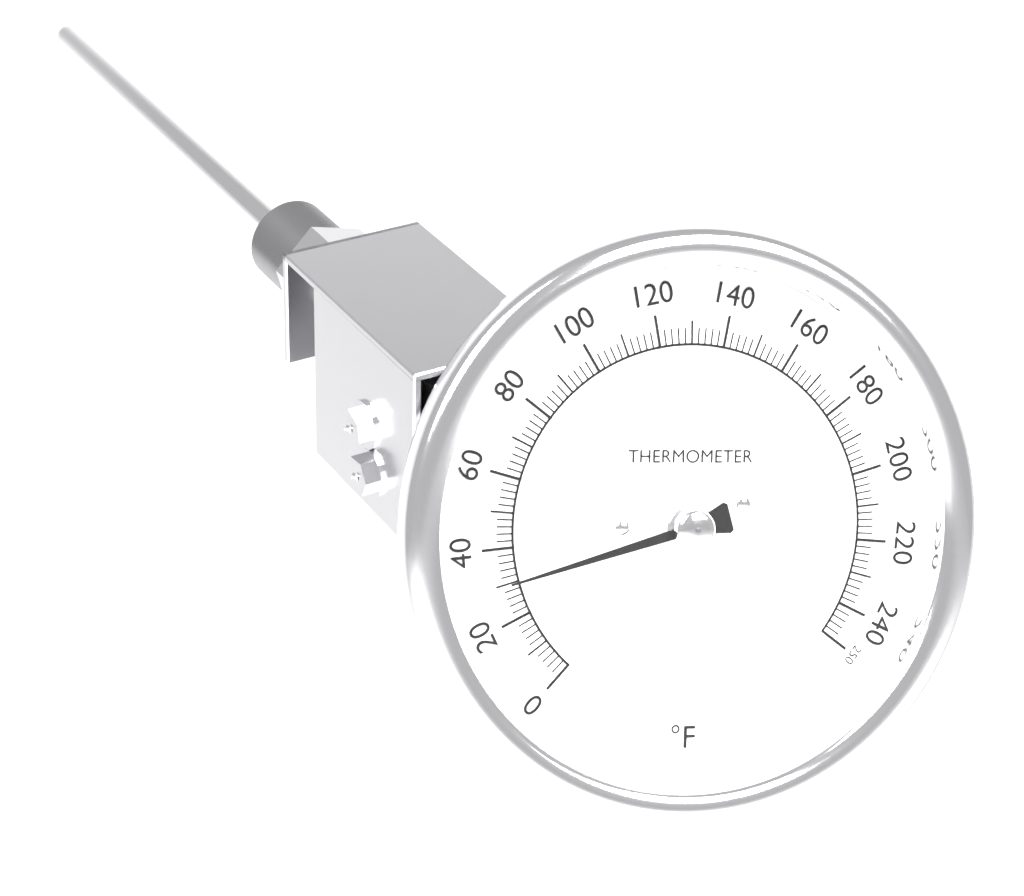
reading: 30 °F
